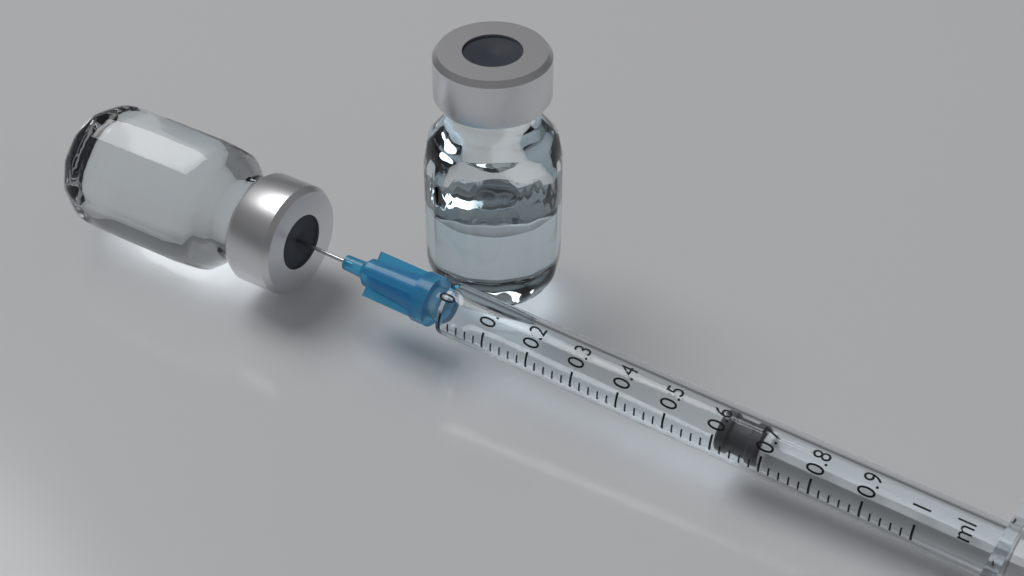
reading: 0.60 ml
